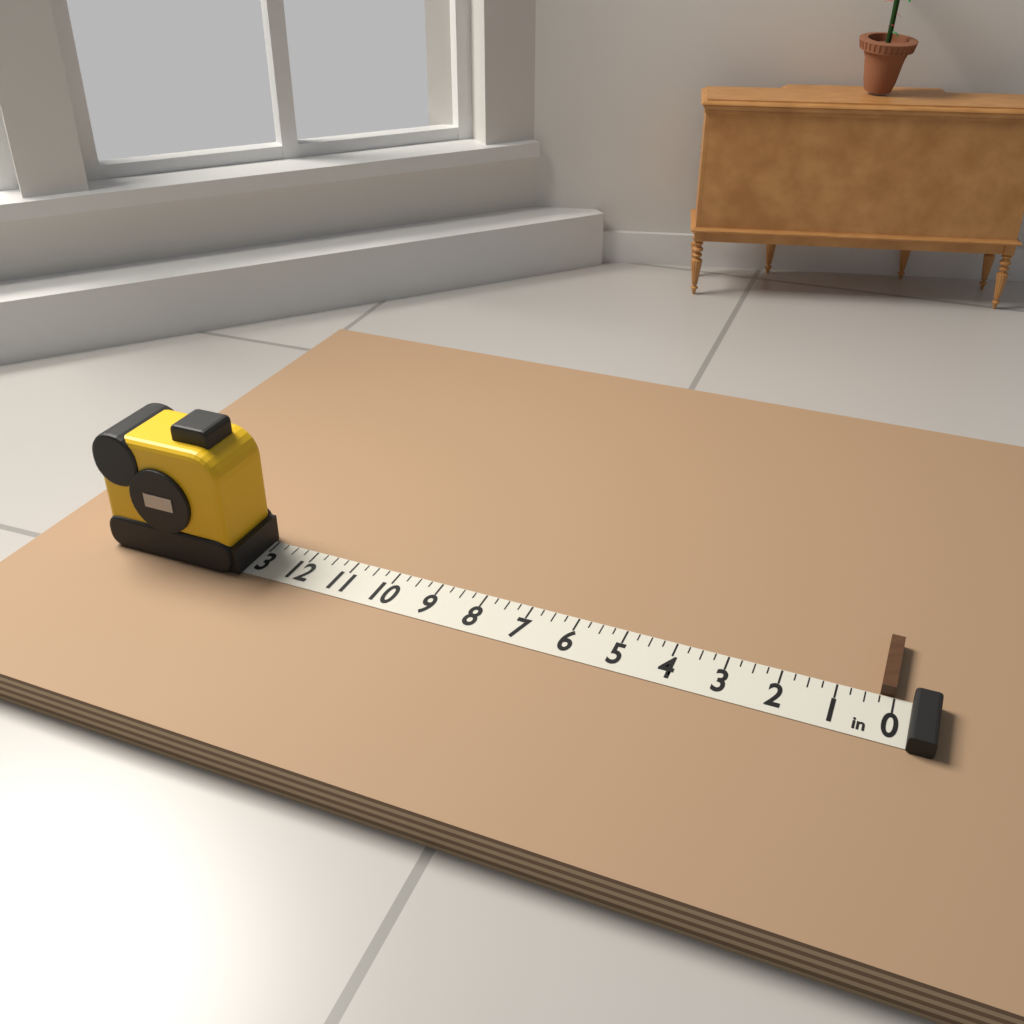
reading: 0.25 in
